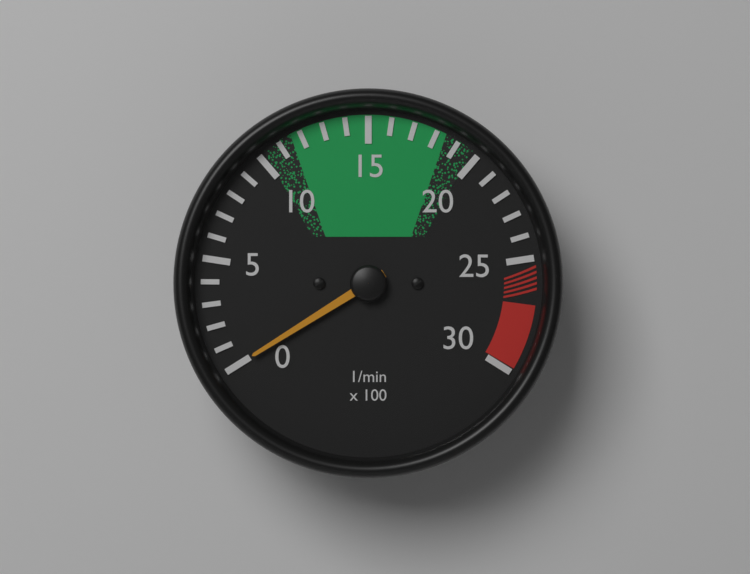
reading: 0 1/min
